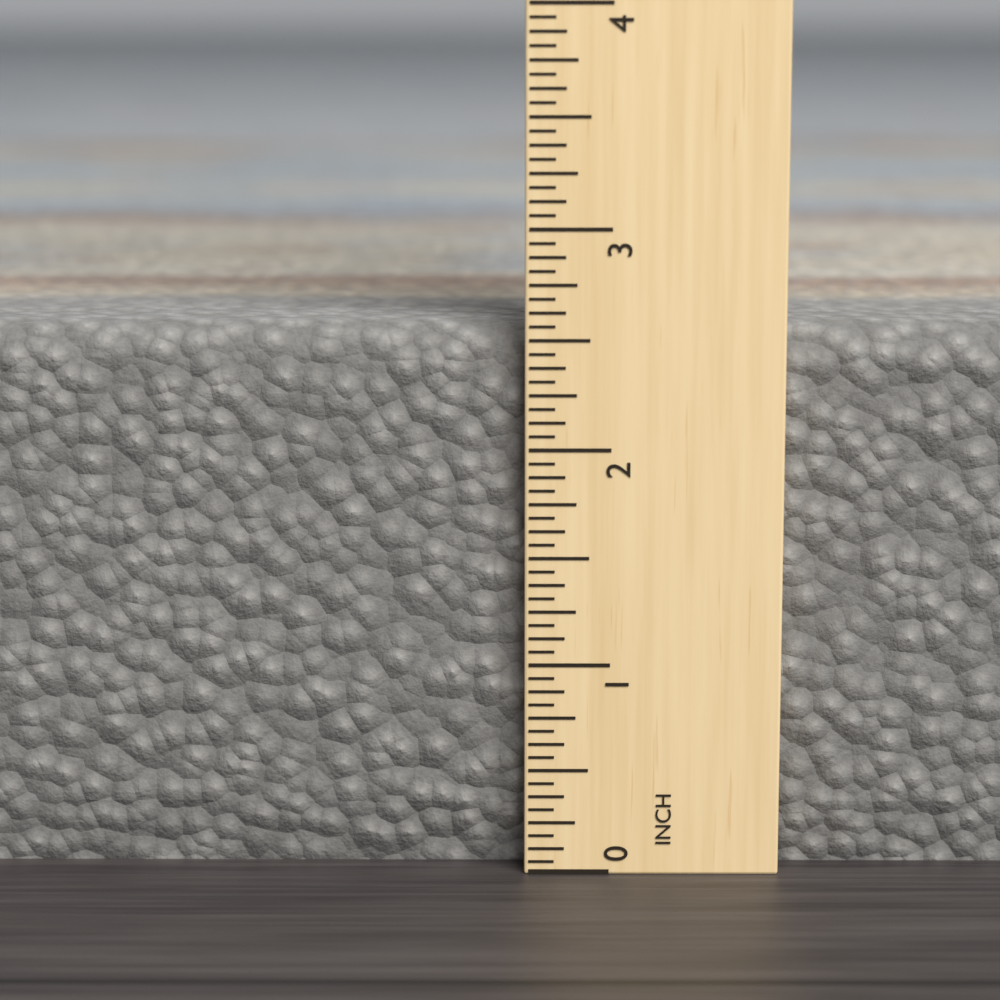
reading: 2.5625 in
